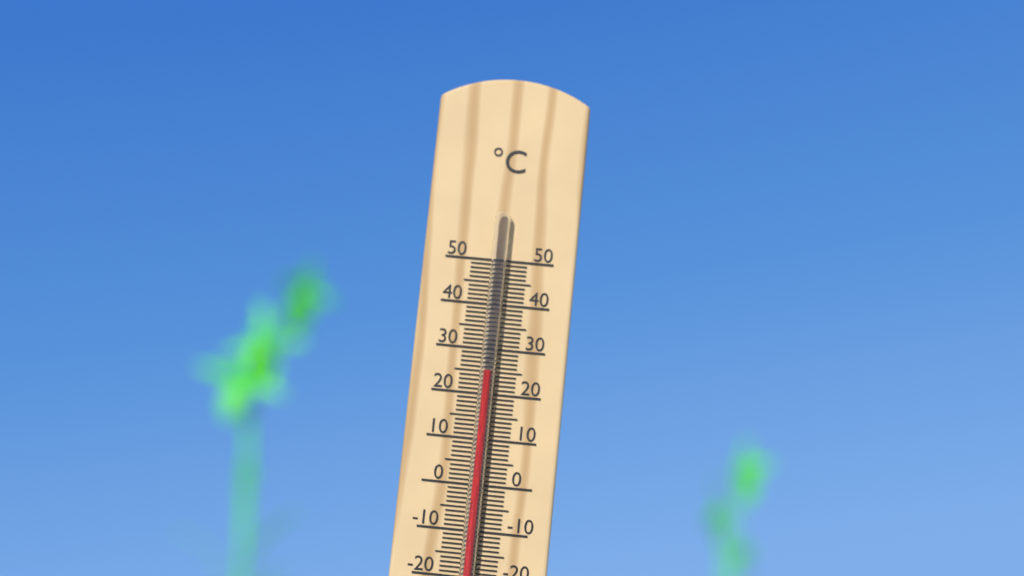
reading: 25 °C
